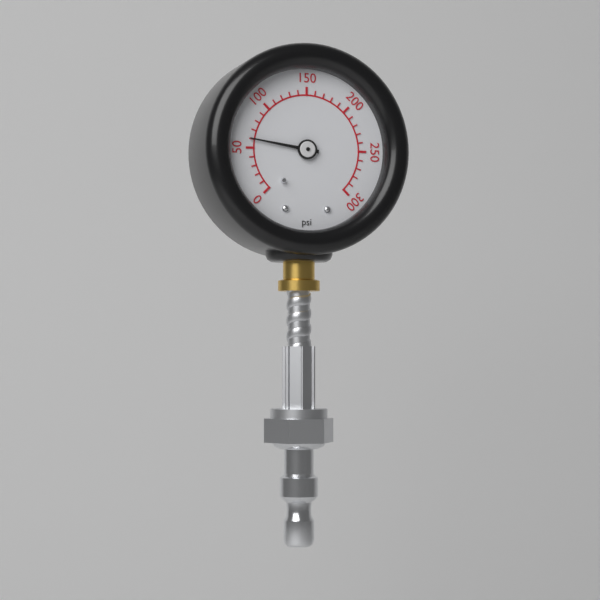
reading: 60 psi
